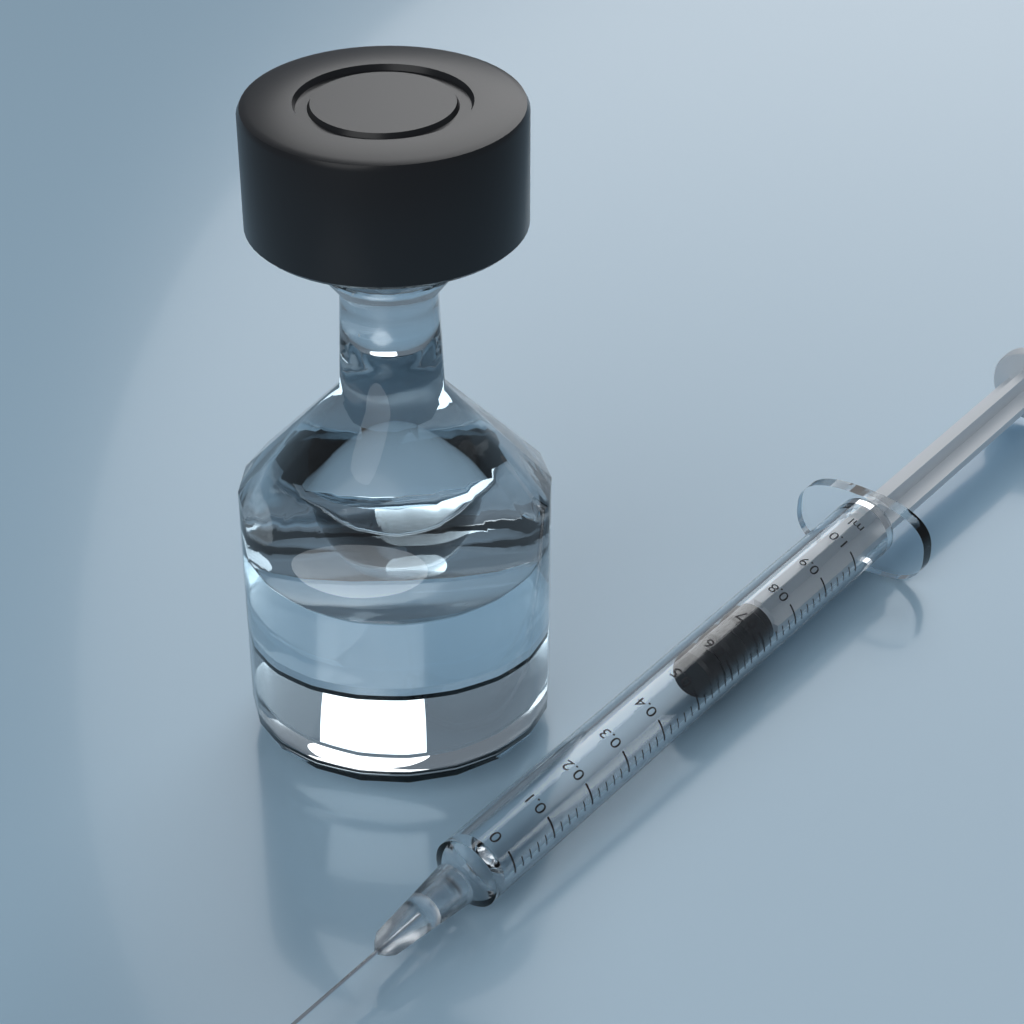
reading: 0.56 ml
